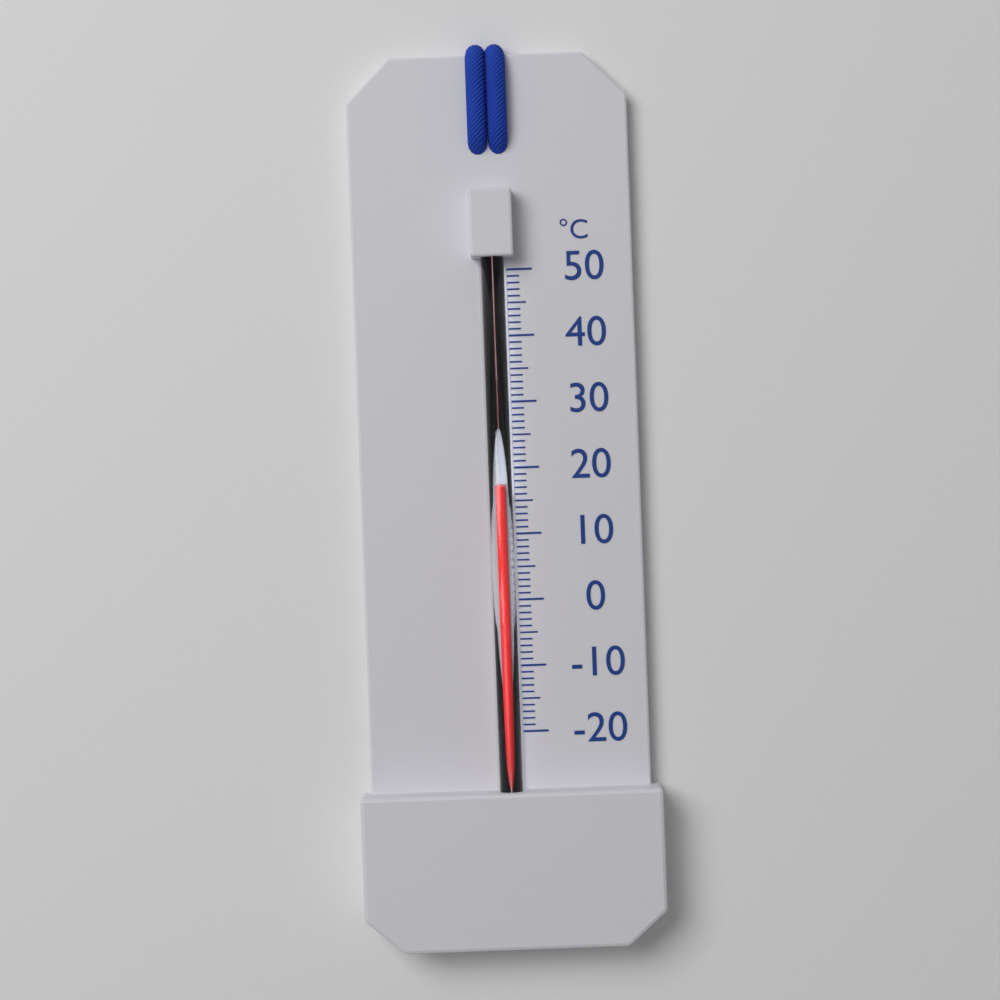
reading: 17 °C
